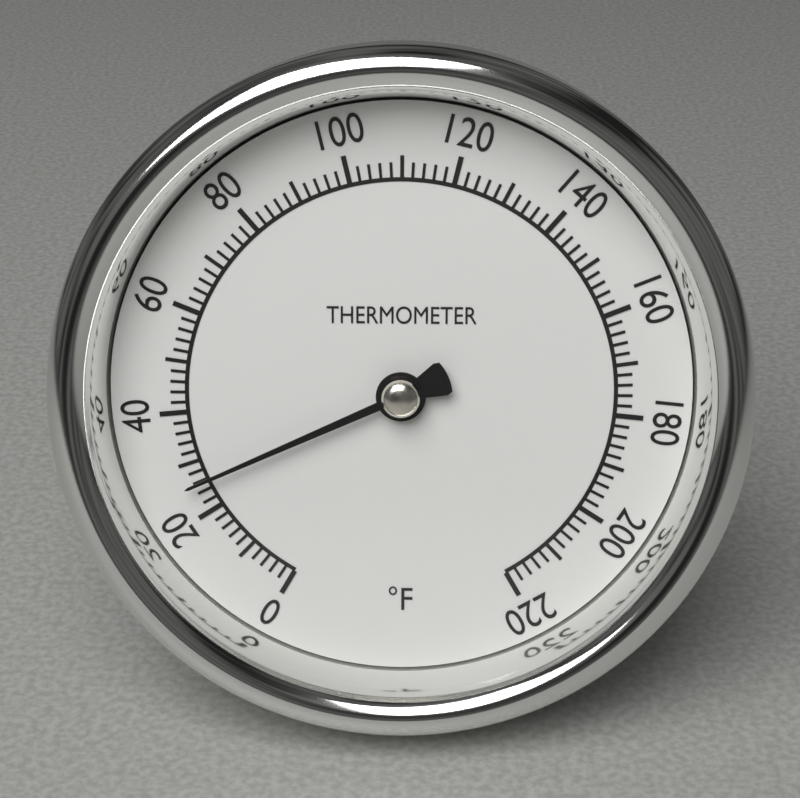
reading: 26 °F
